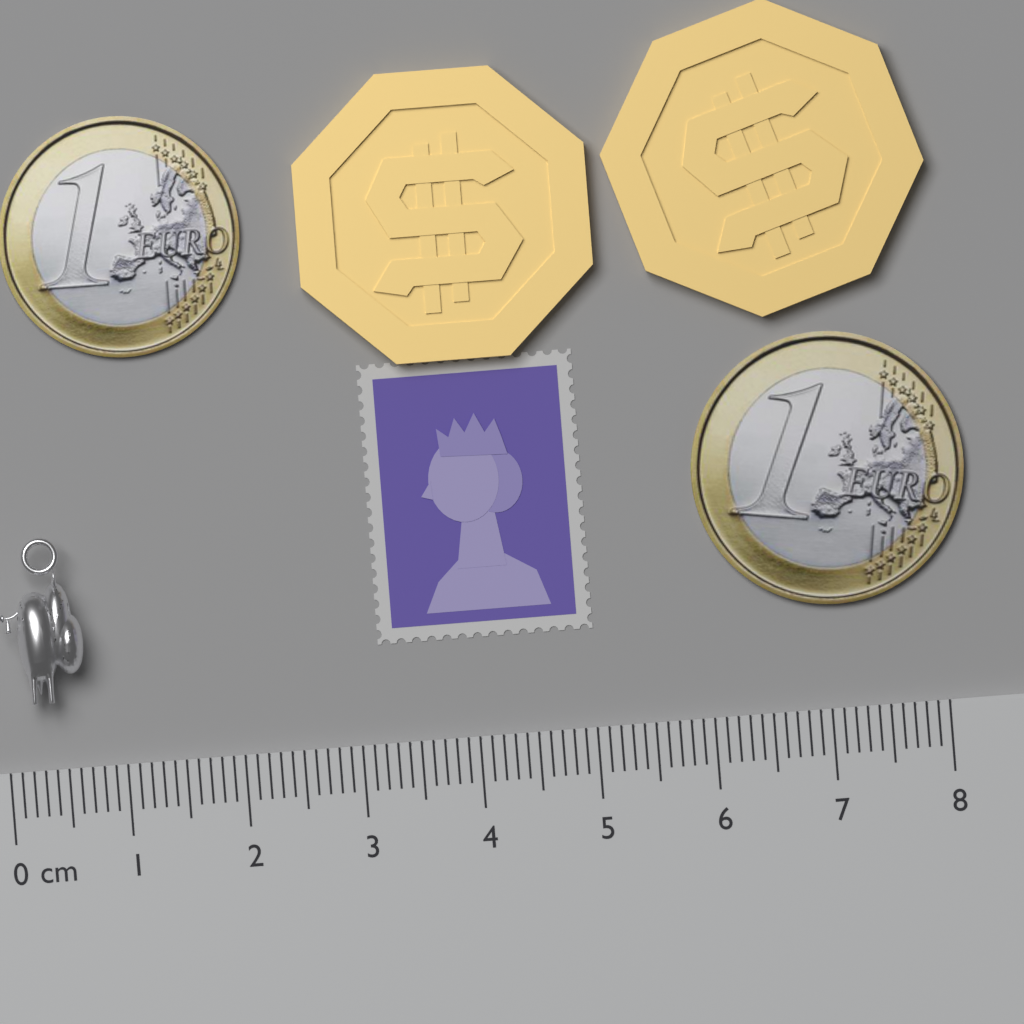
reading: 0.7 cm
